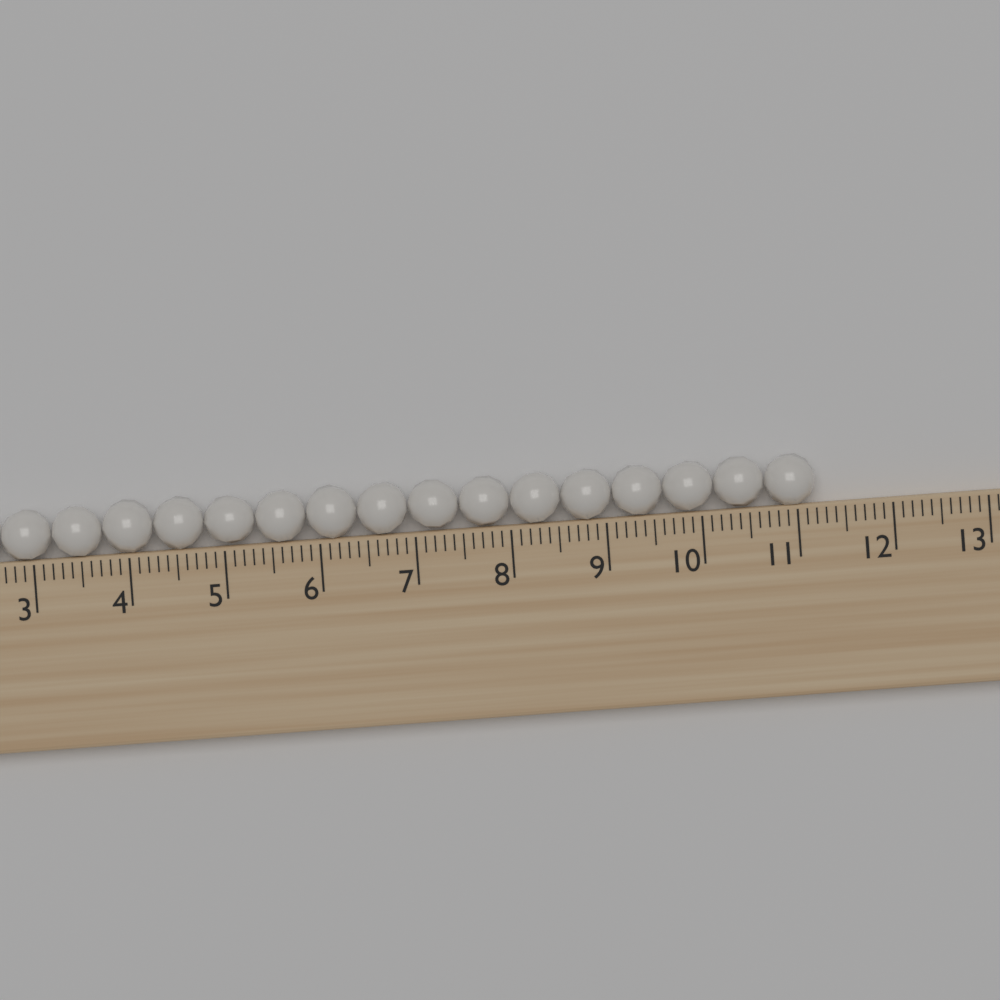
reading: 11.2 (no unit)
